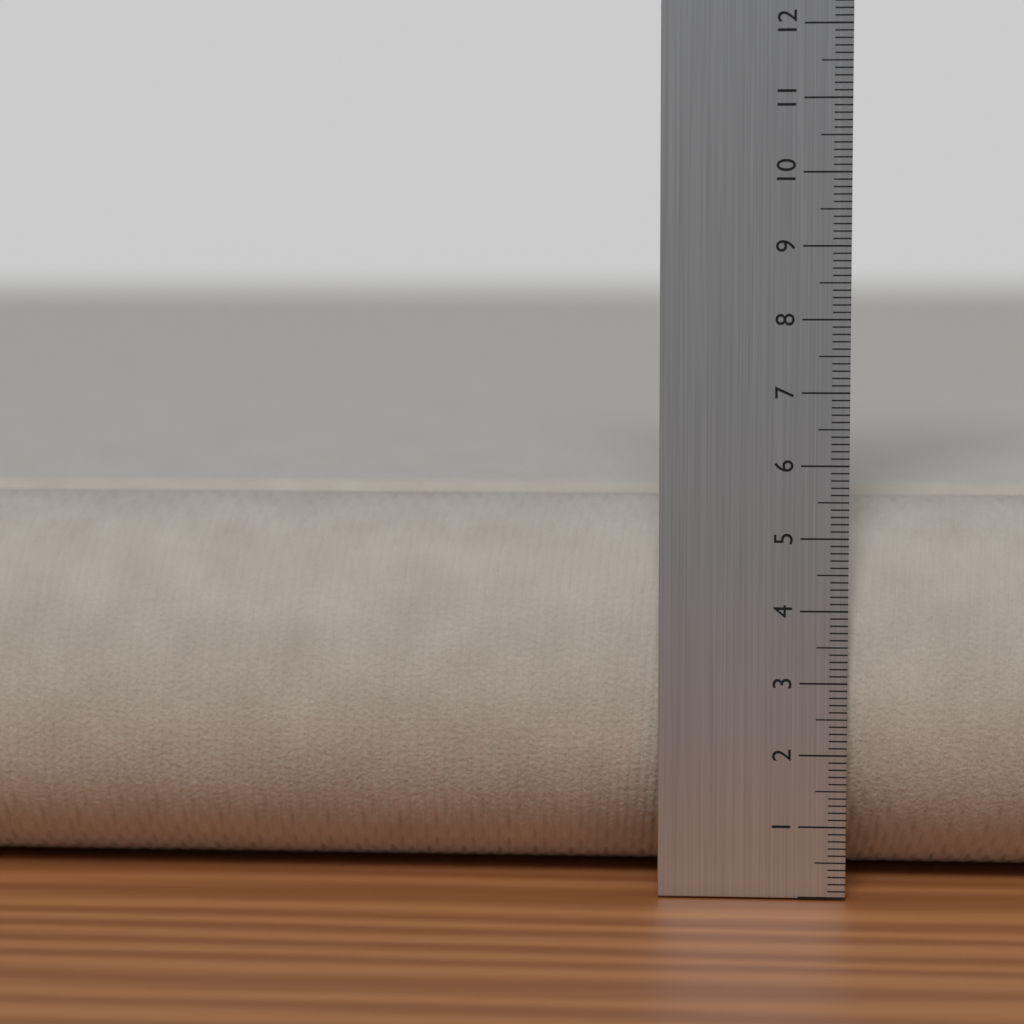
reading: 5.4 cm
